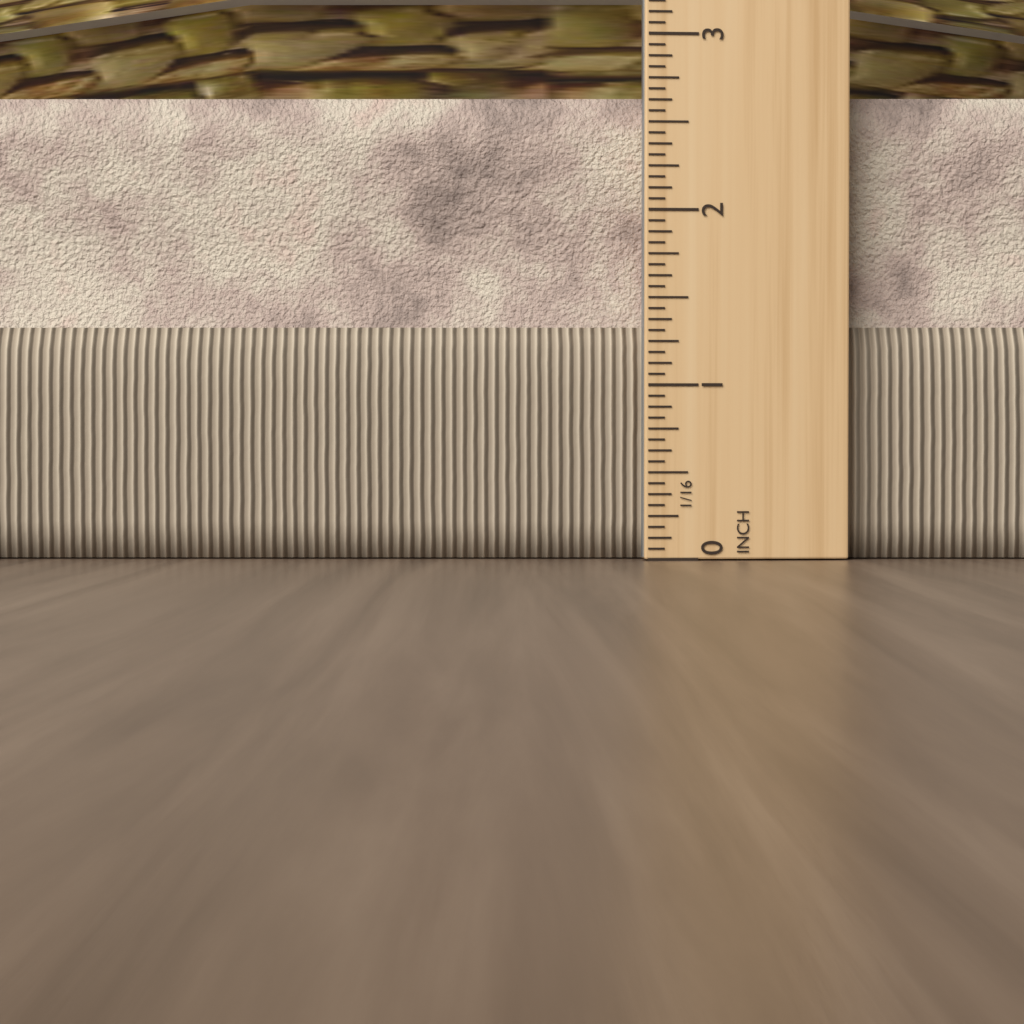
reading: 2.6875 in
